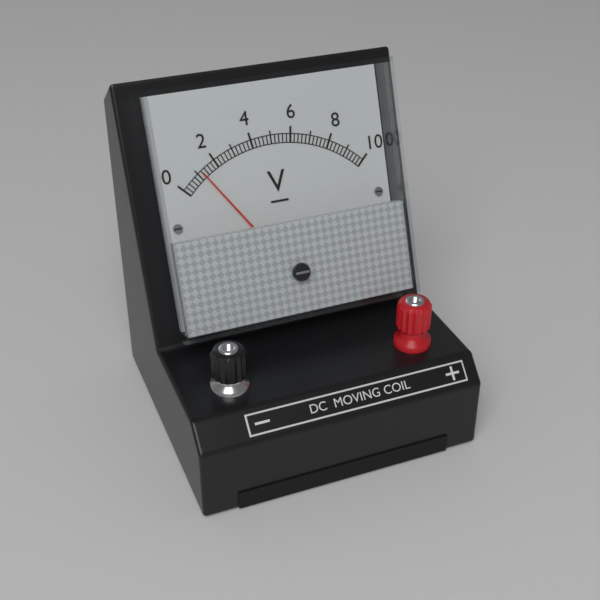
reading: 1.2 V
